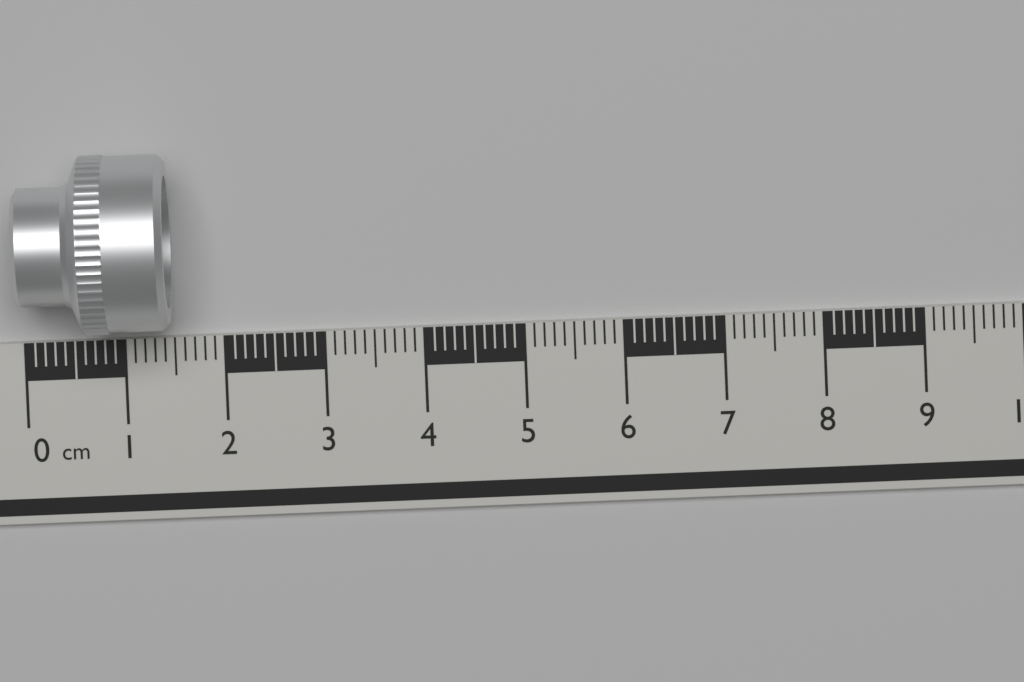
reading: 1.5 cm
